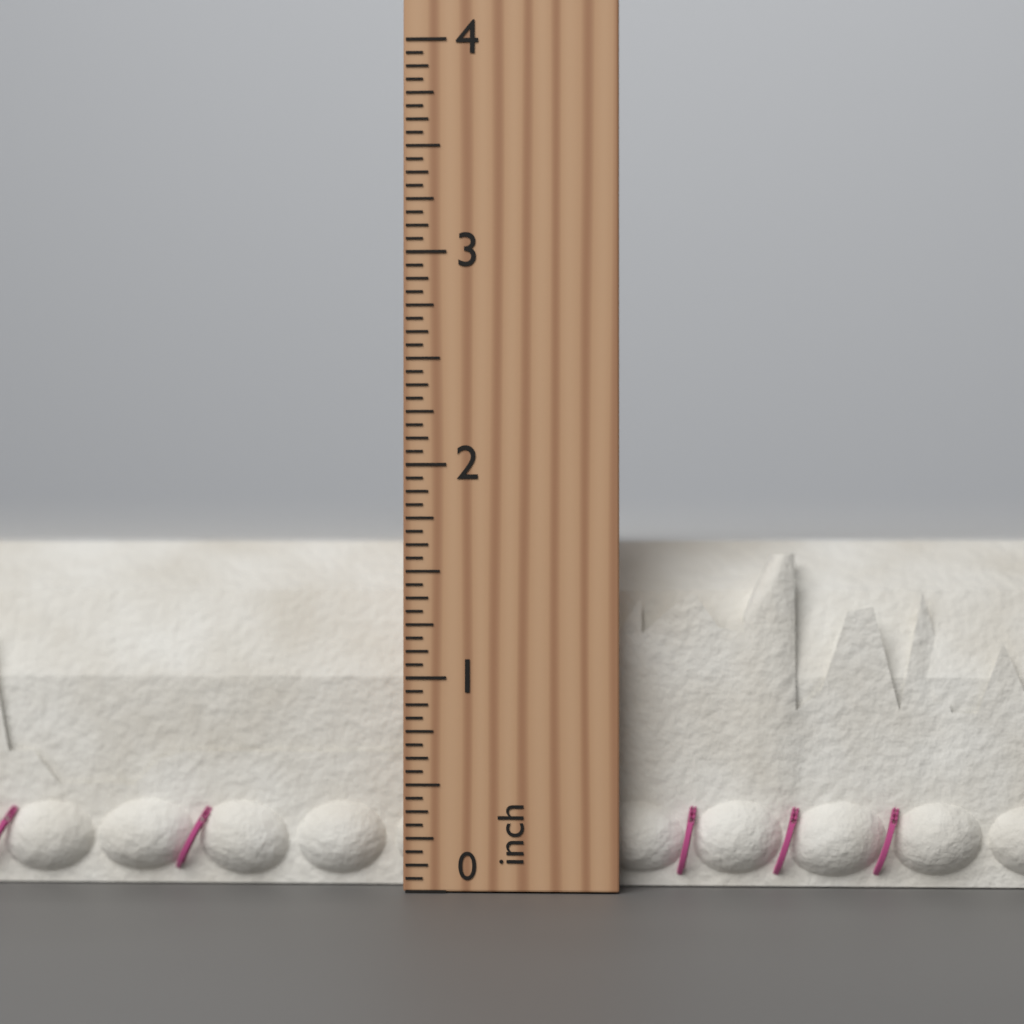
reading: 1.6875 inch
